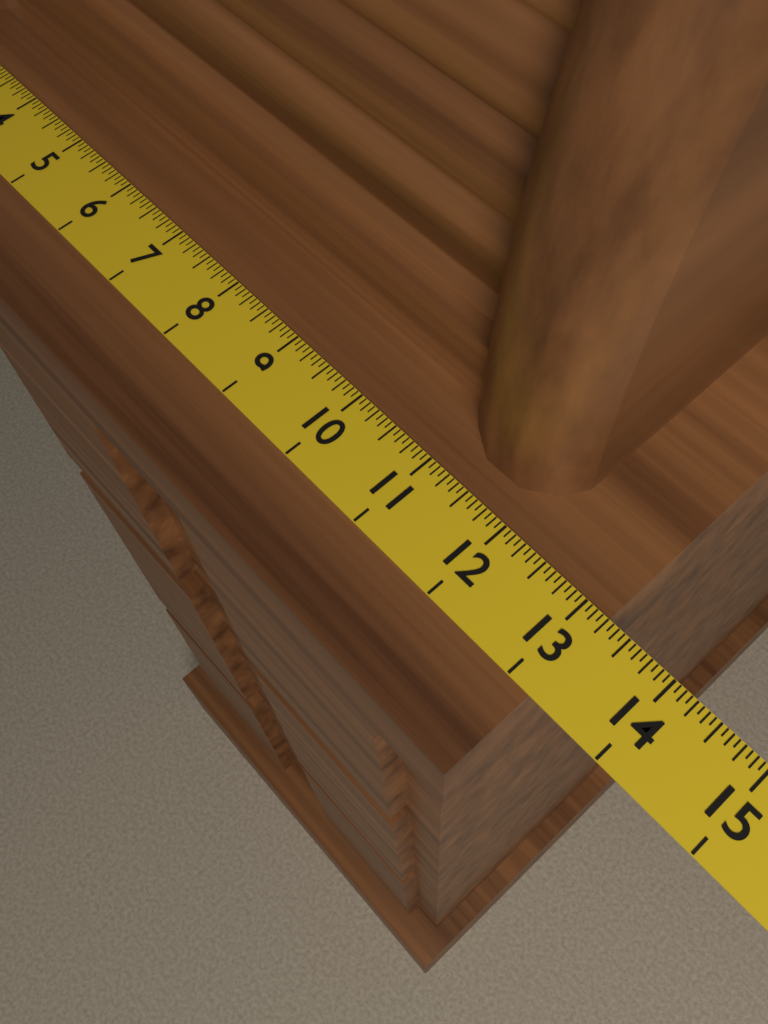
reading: 13.2500 (no unit)
